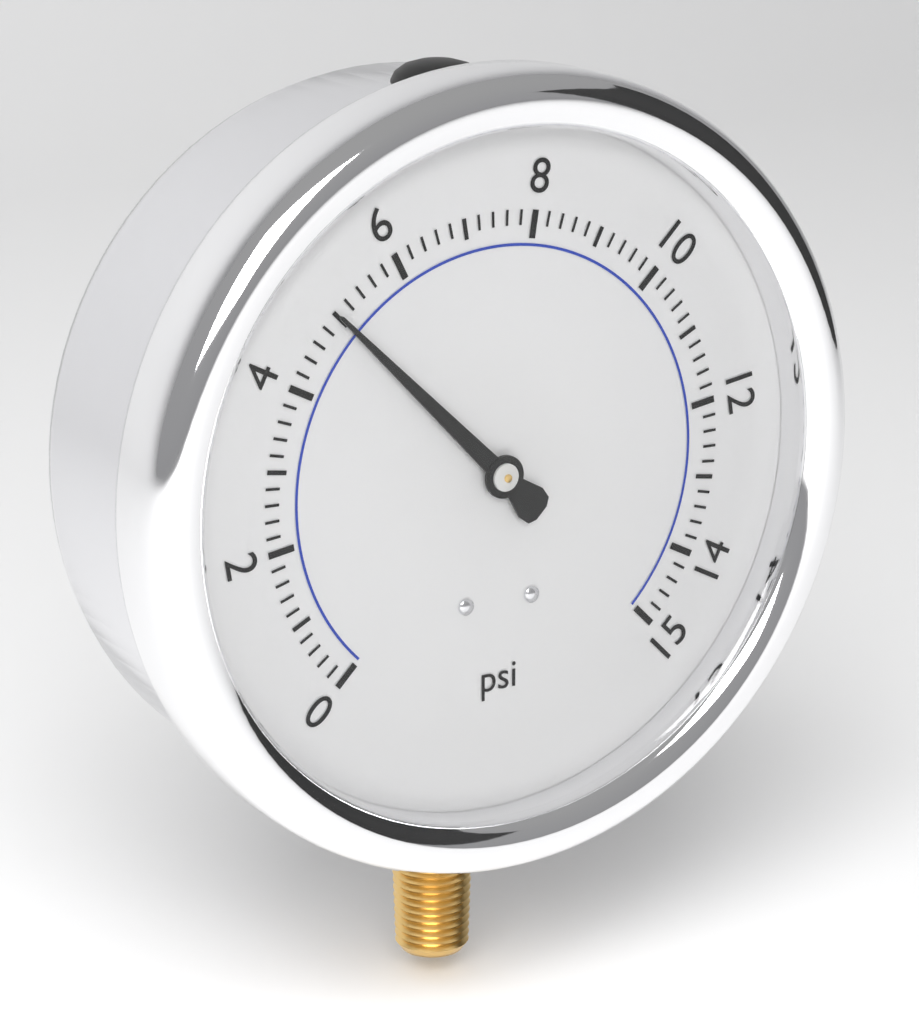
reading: 5.0 psi
